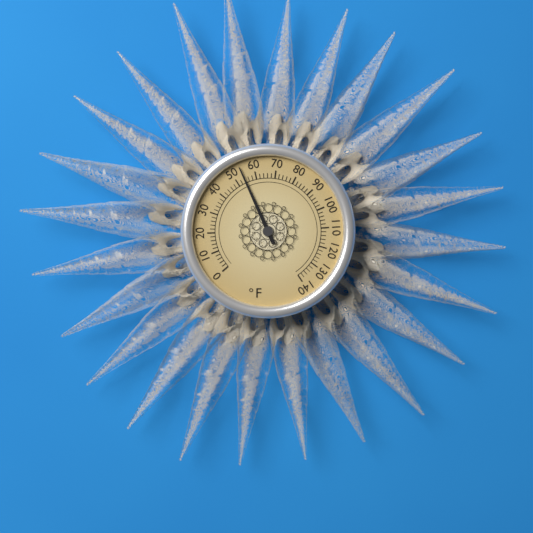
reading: 54 °F
